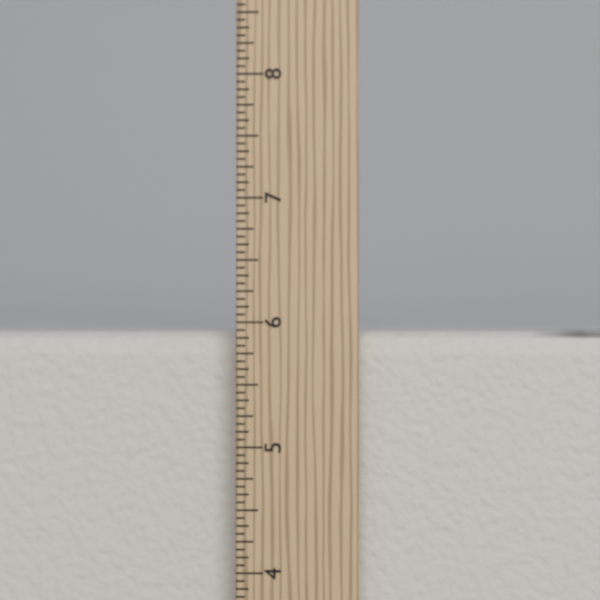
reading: 5.9375 in
